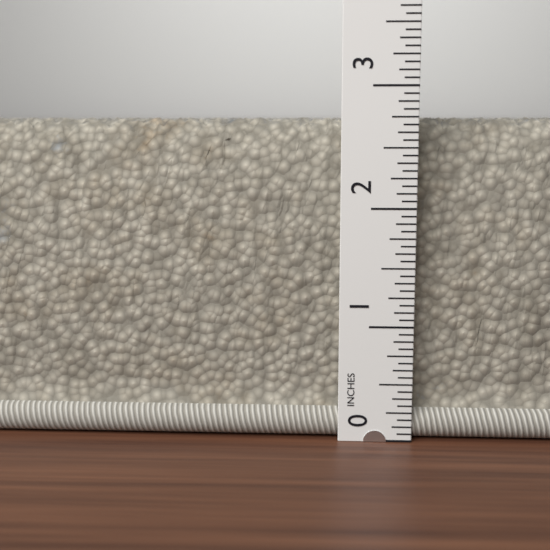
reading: 2.7500 in
